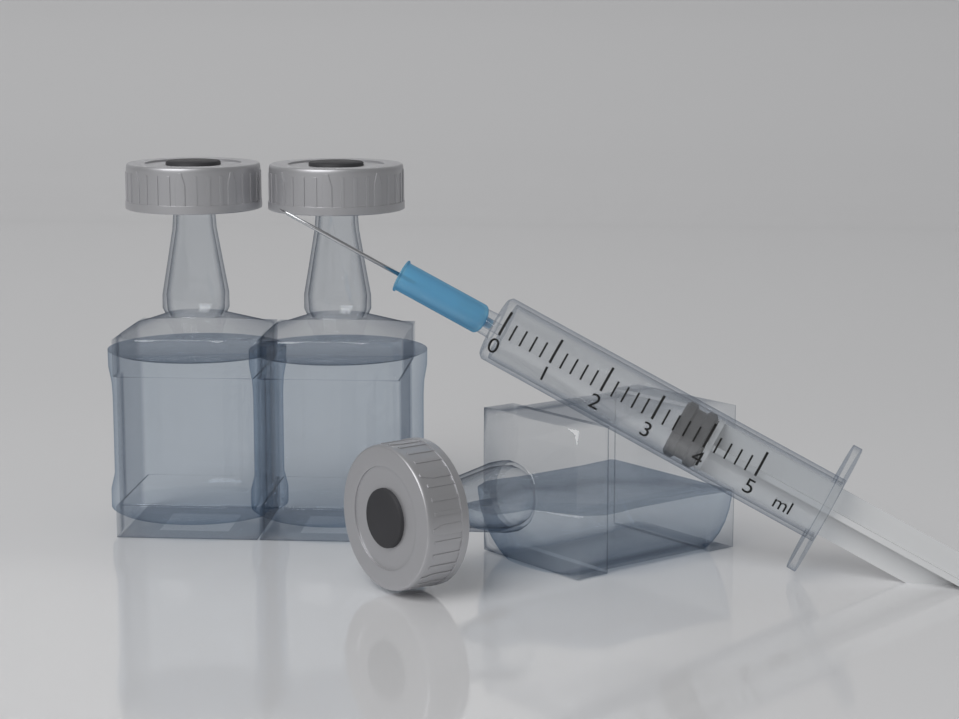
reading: 3.4 ml
